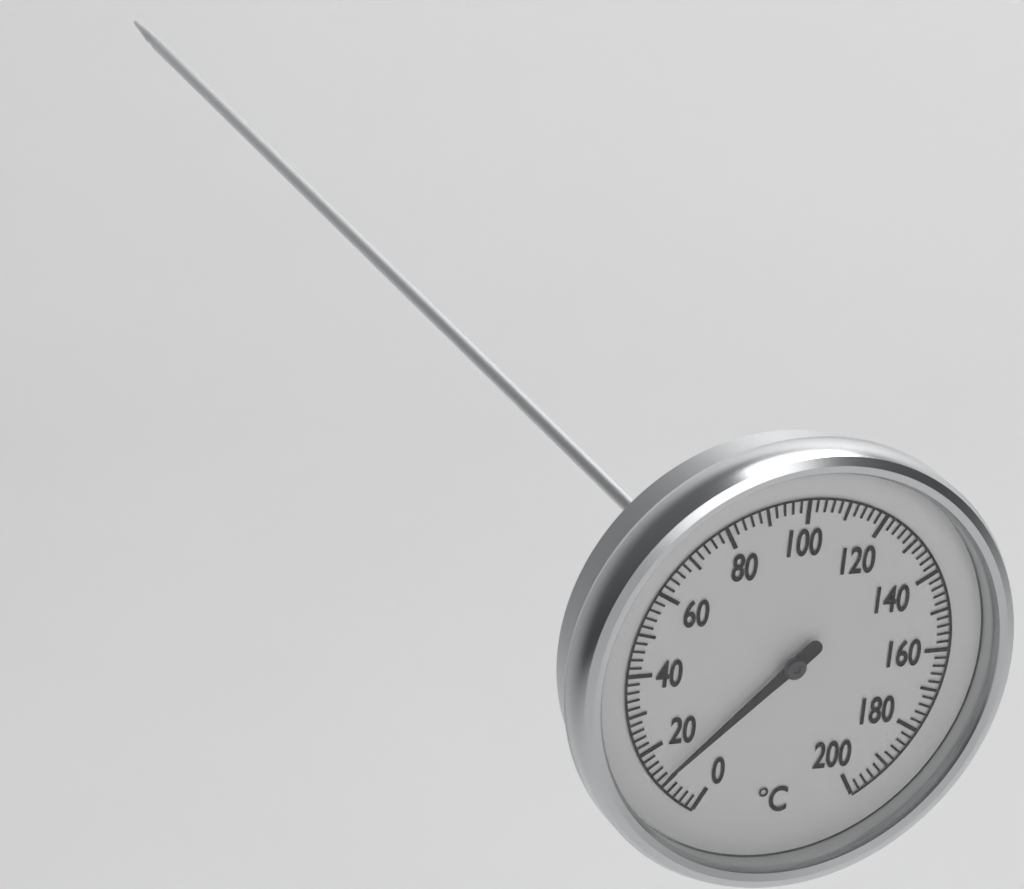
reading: 12 °C
